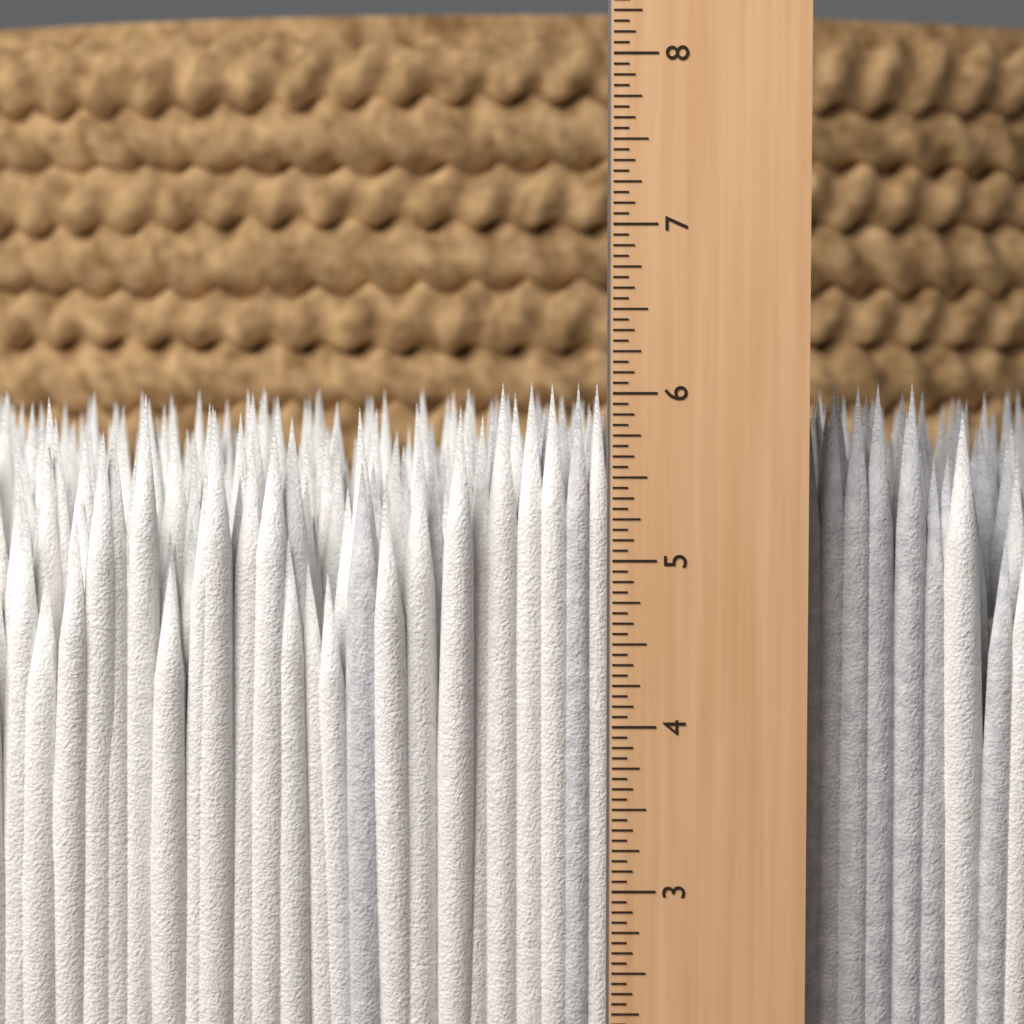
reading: 6.0625 in
